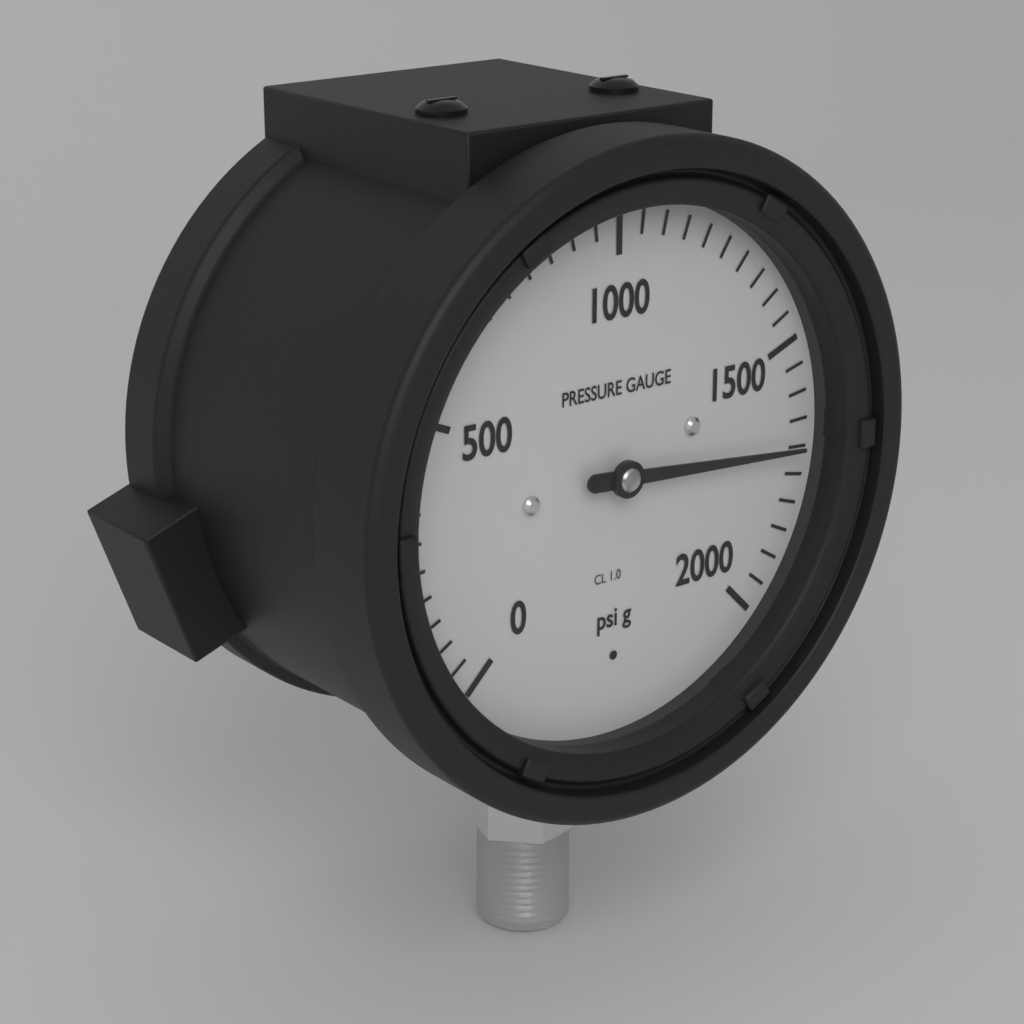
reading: 1700 psi
